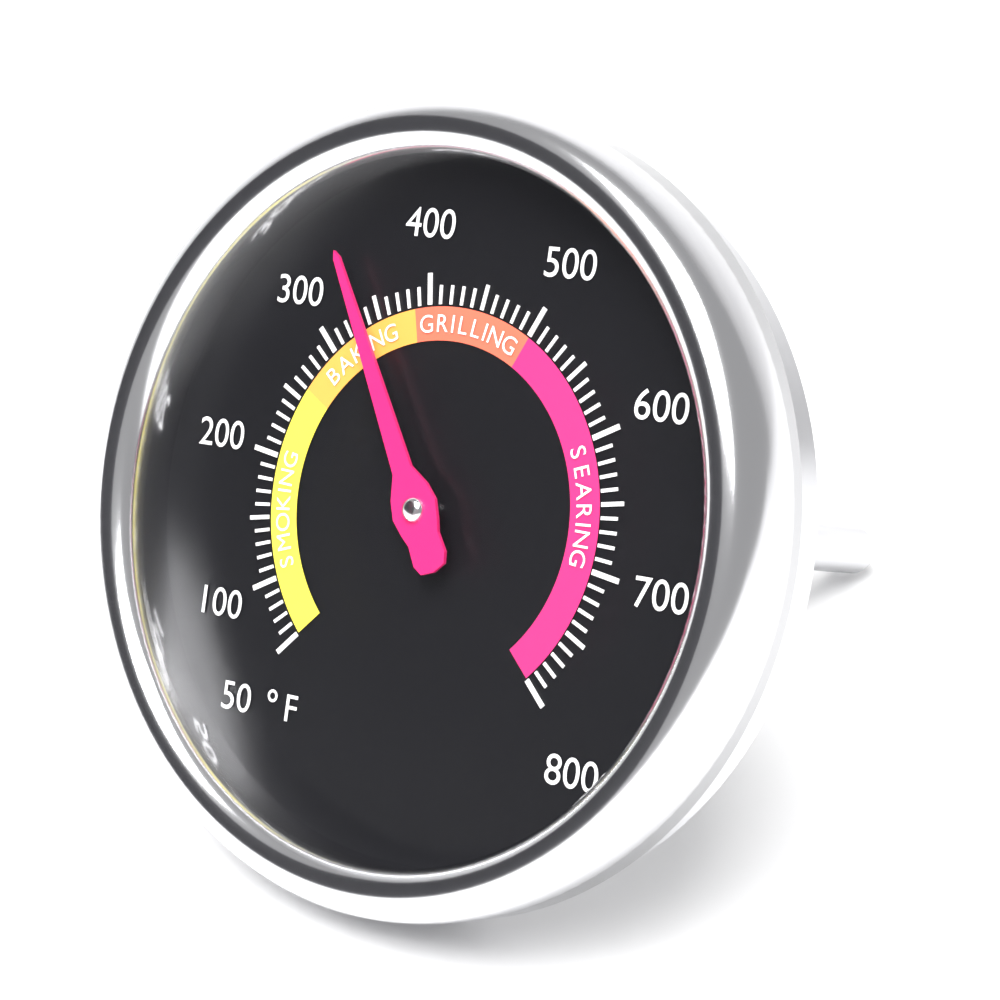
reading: 340 °F
